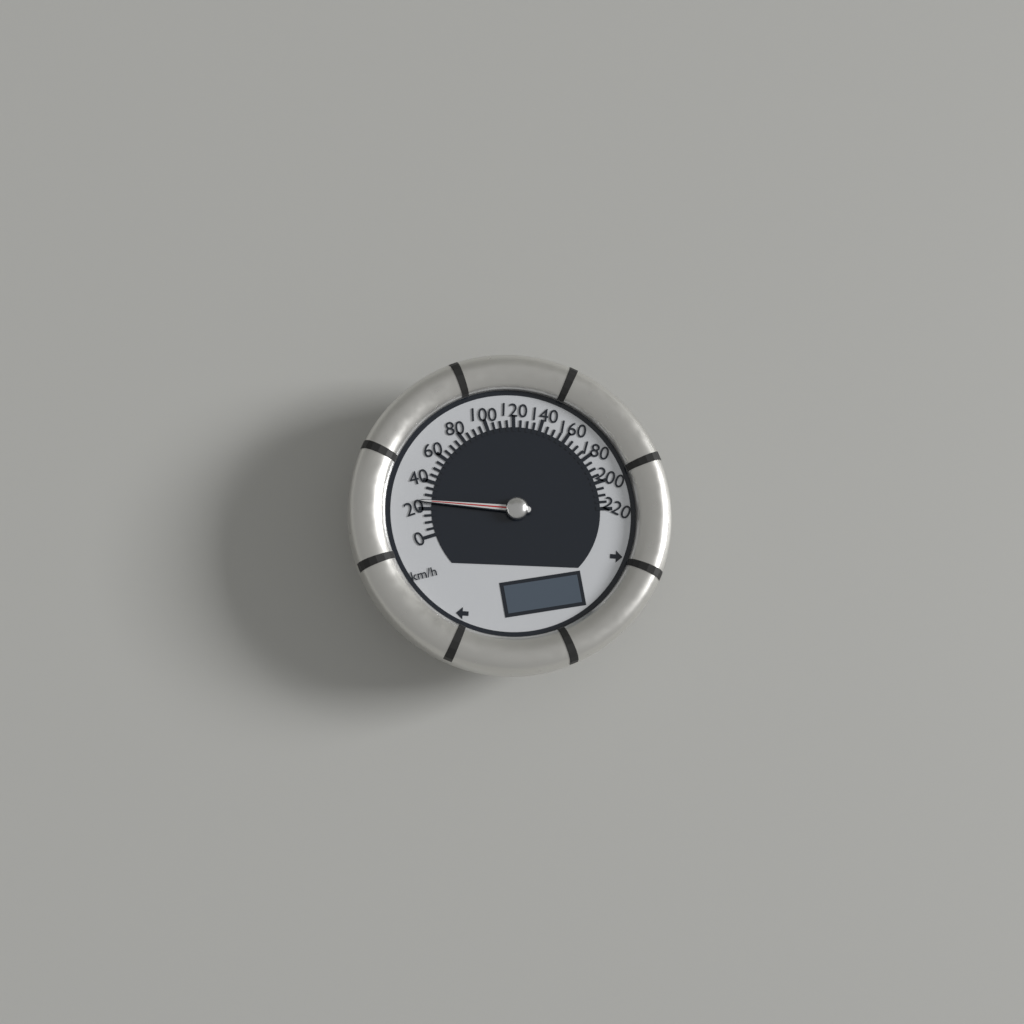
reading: 25 km/h
